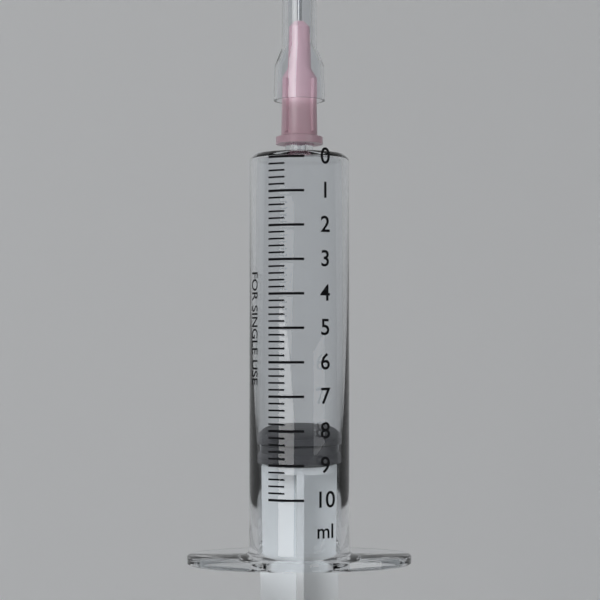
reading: 8.2 ml
